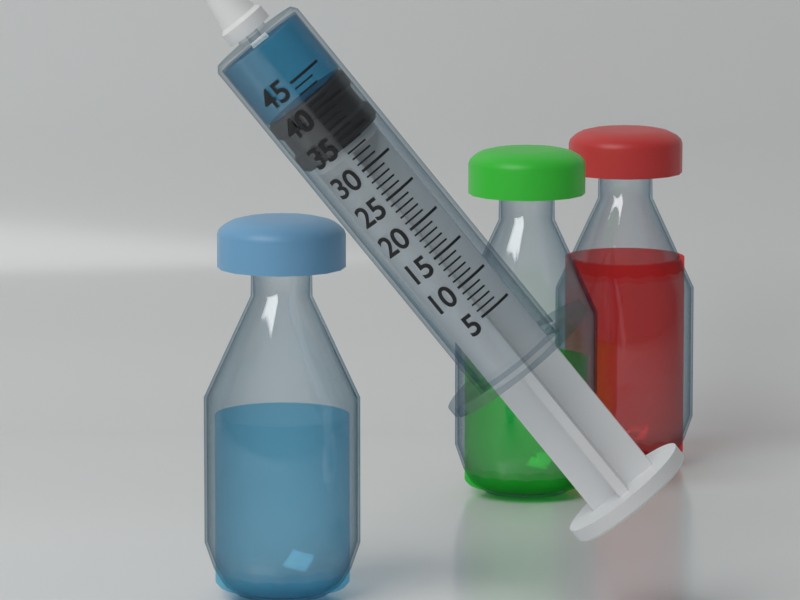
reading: 42 (no unit)
